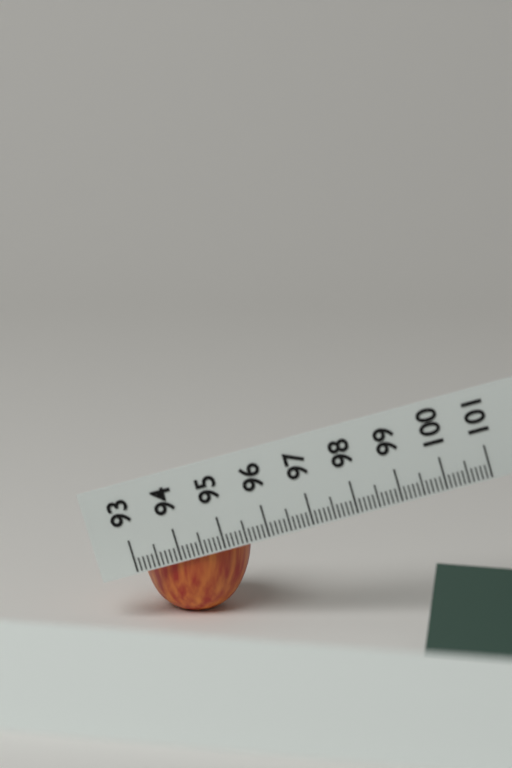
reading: 95.5 (no unit)
